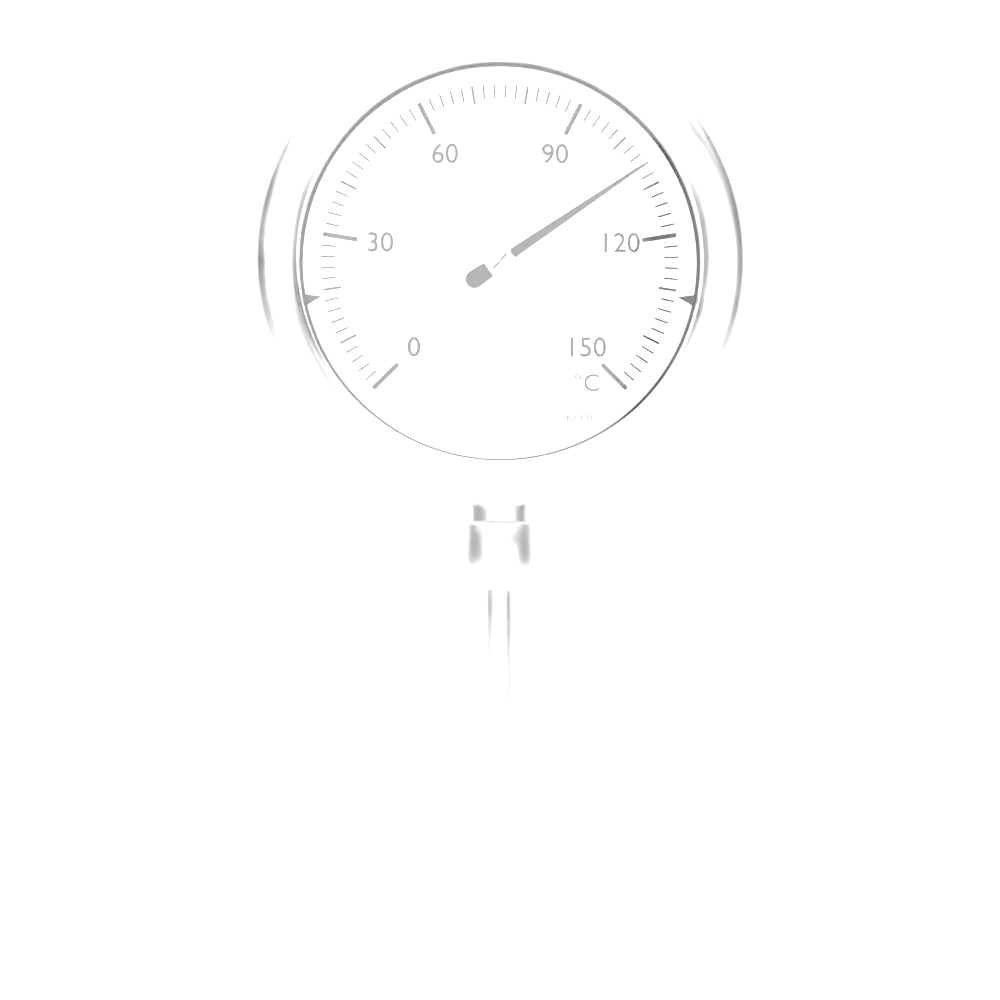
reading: 106 °C
